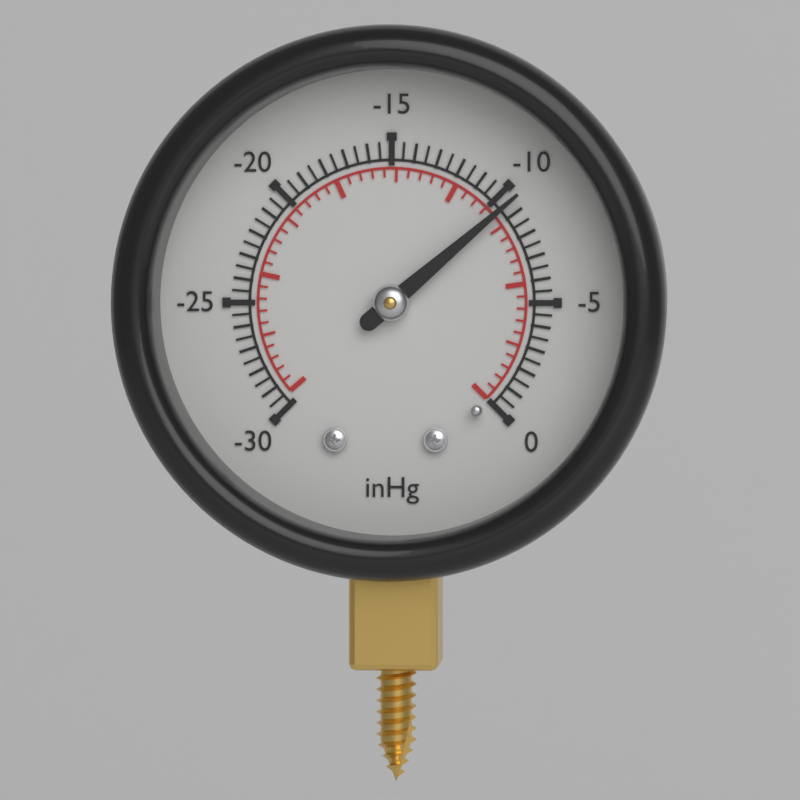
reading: -9.5 inHg
